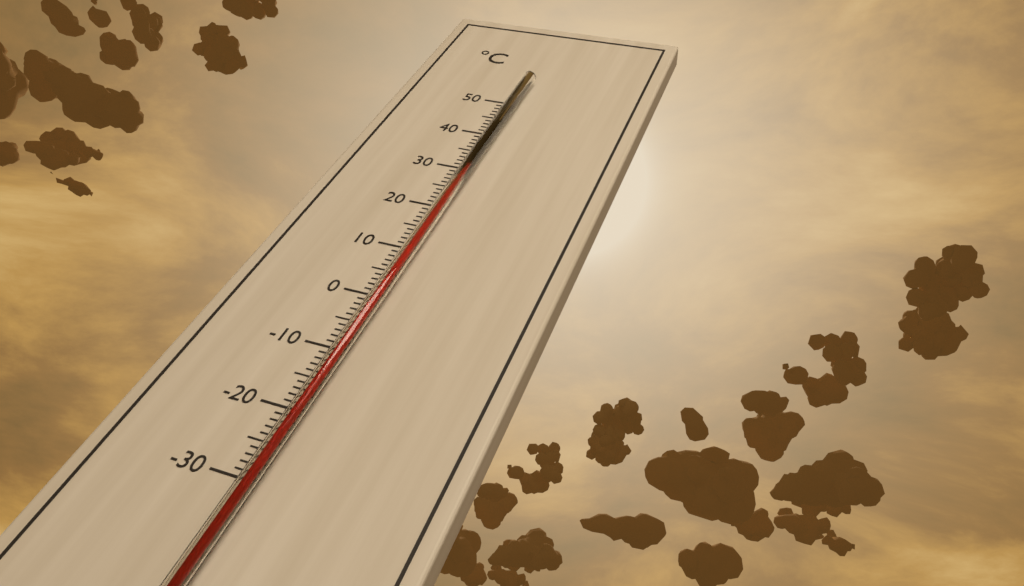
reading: 31 °C
